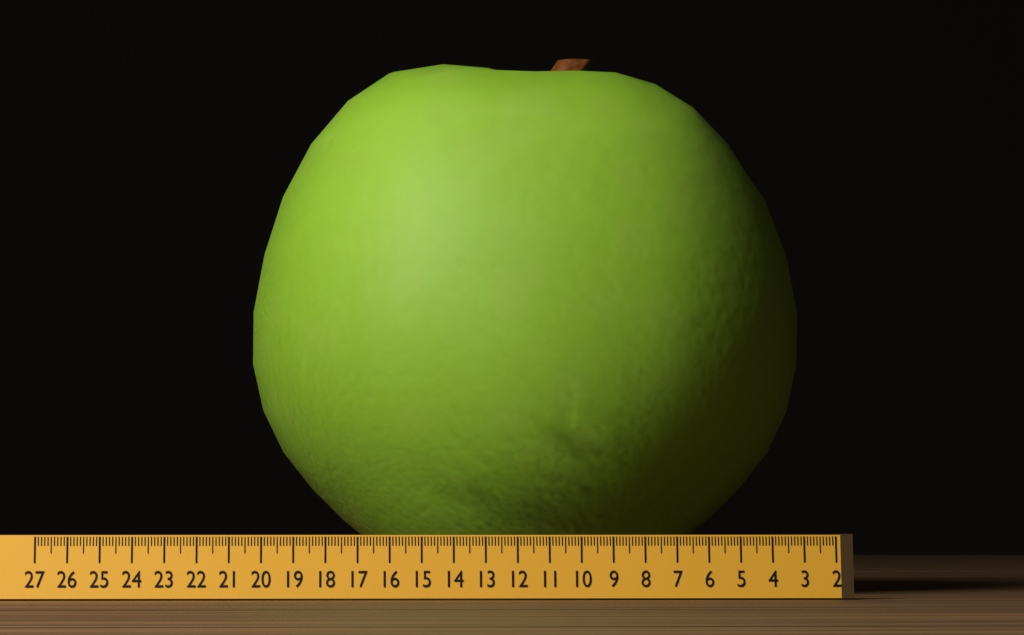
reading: 20.4 (no unit)
